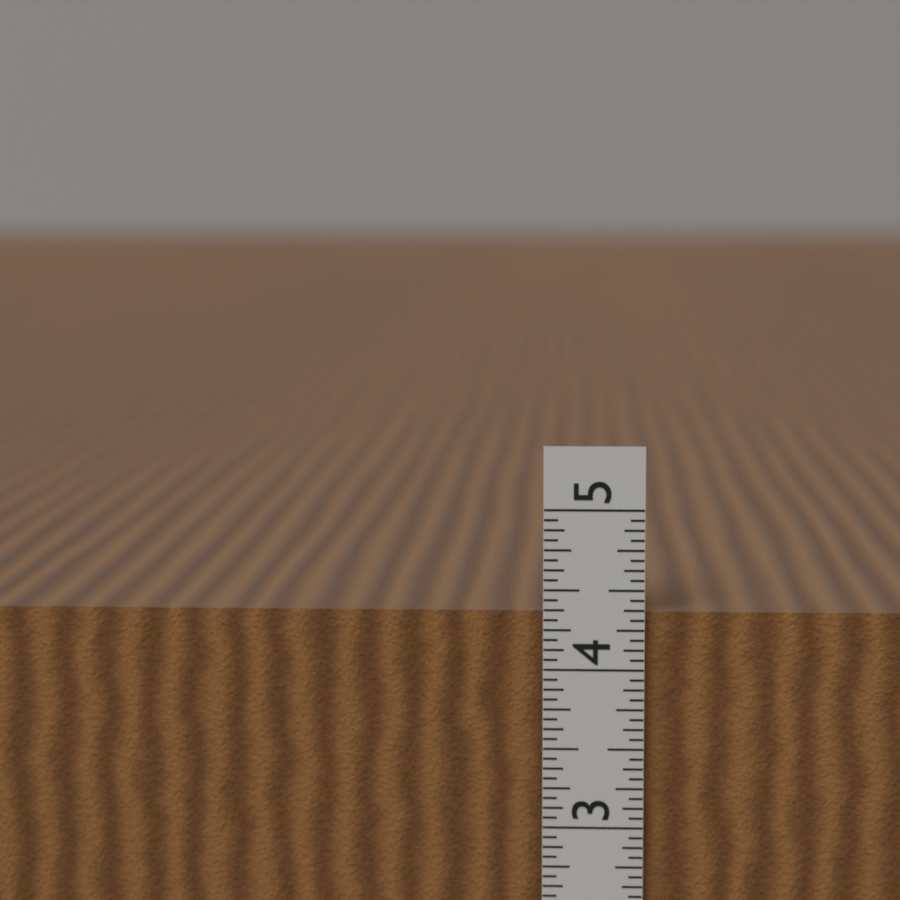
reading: 4.4375 in
